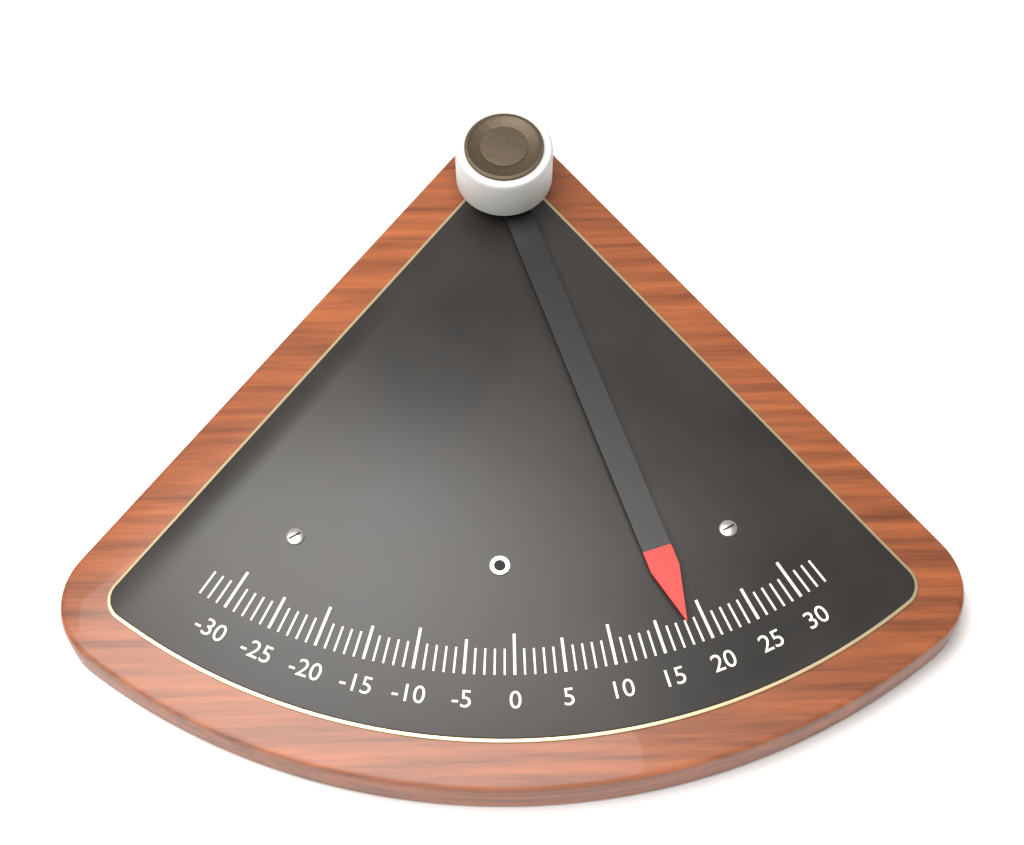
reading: 18 (no unit)
